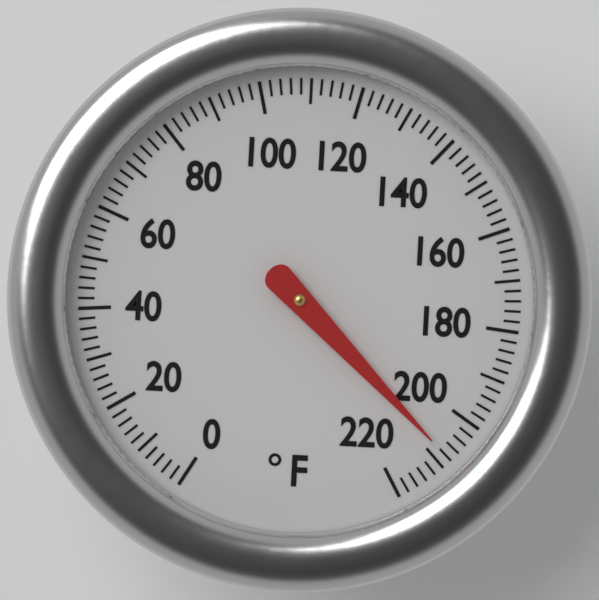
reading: 208 °F
